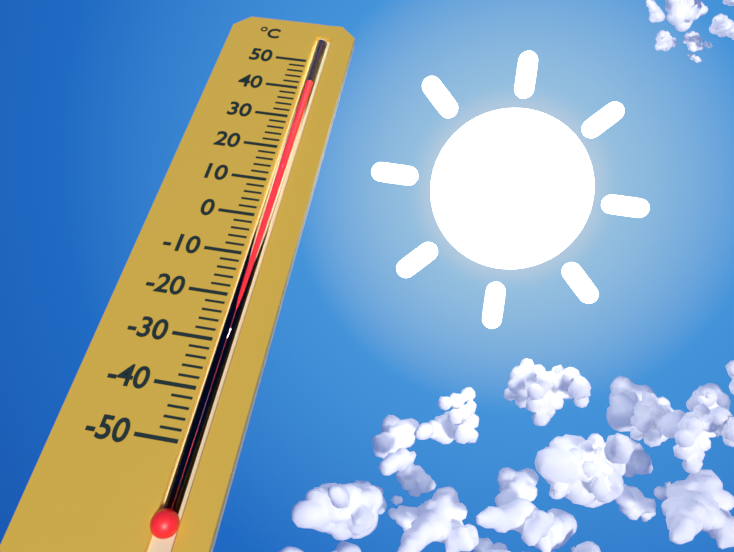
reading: 42 °C
